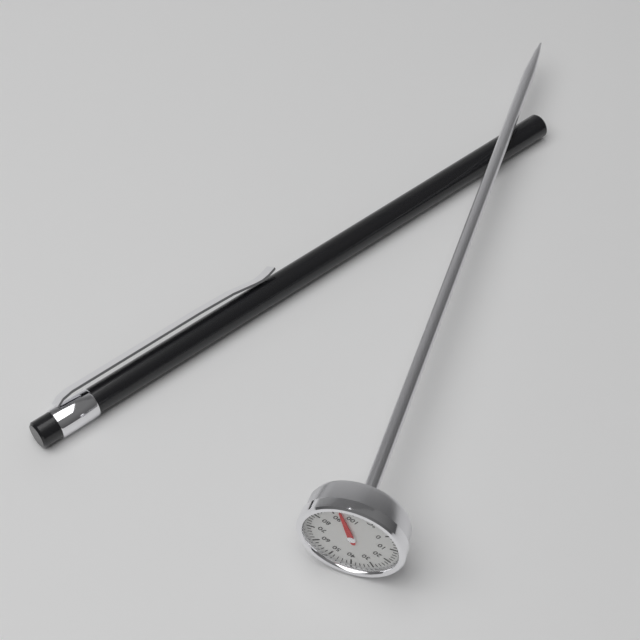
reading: 94 °C
